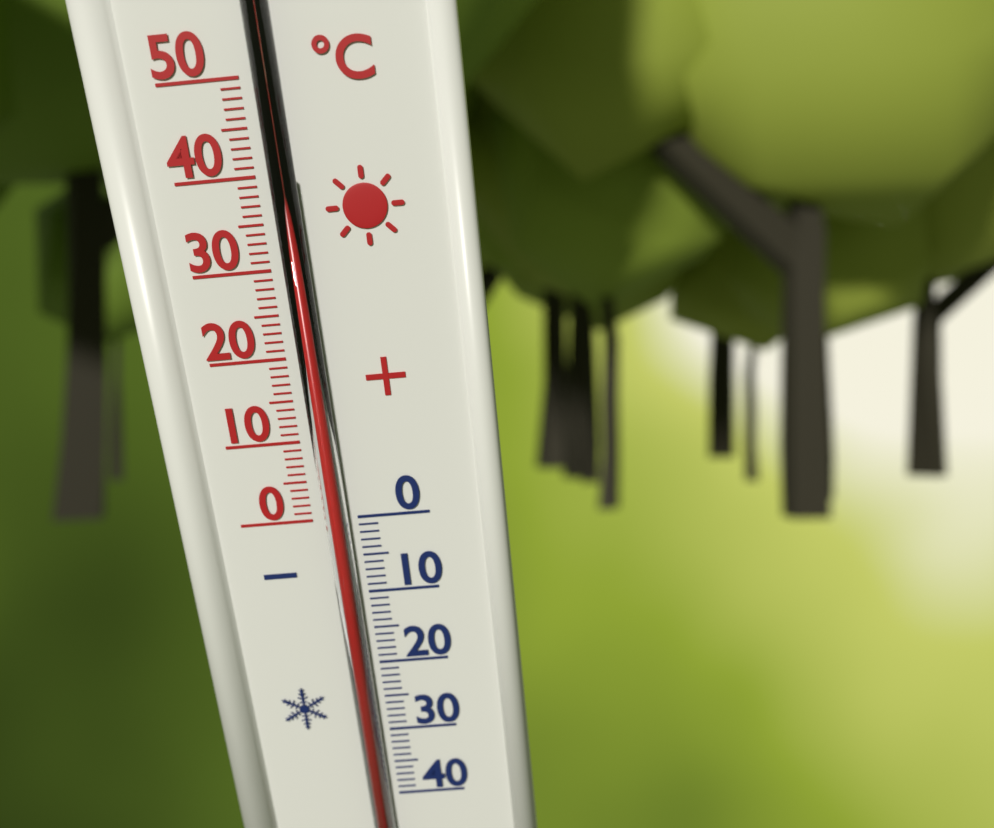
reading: 40 °C
